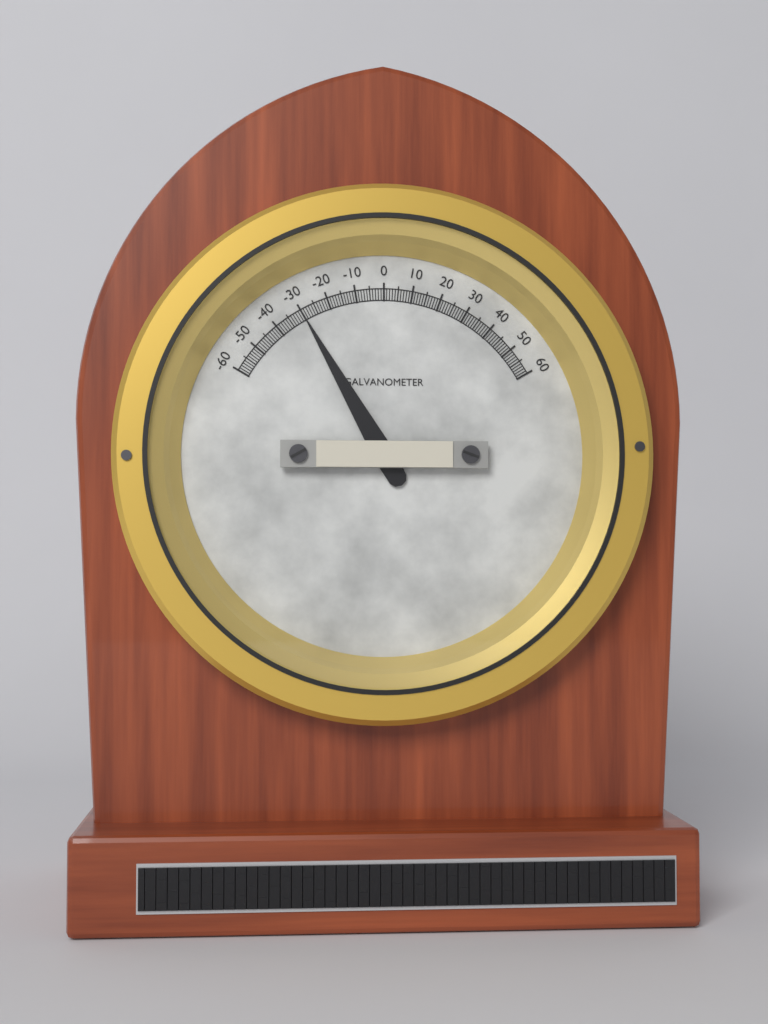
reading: -30 (no unit)
